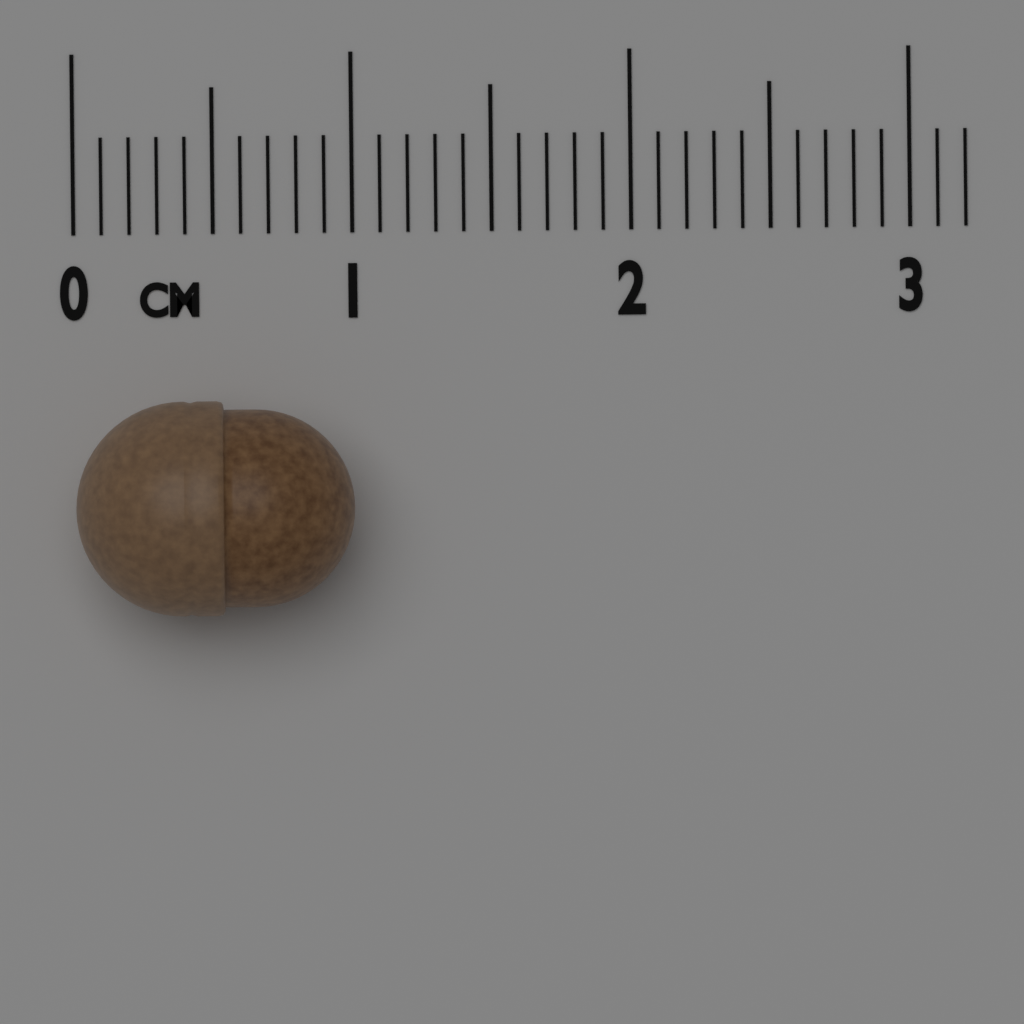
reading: 1.0 cm
